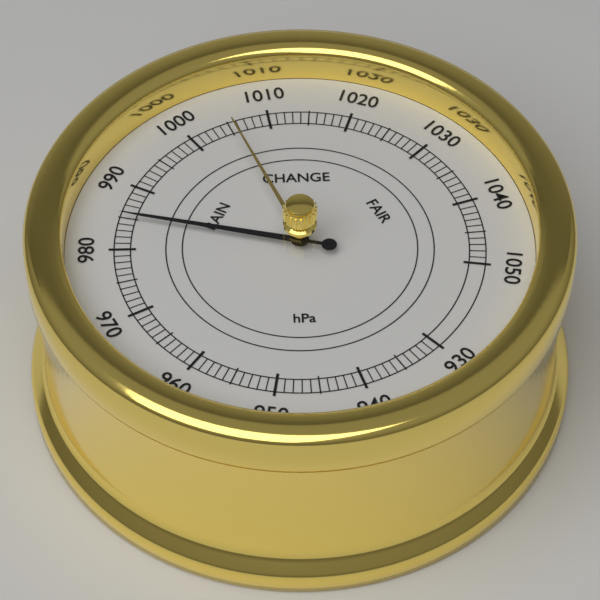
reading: 985 hPa
